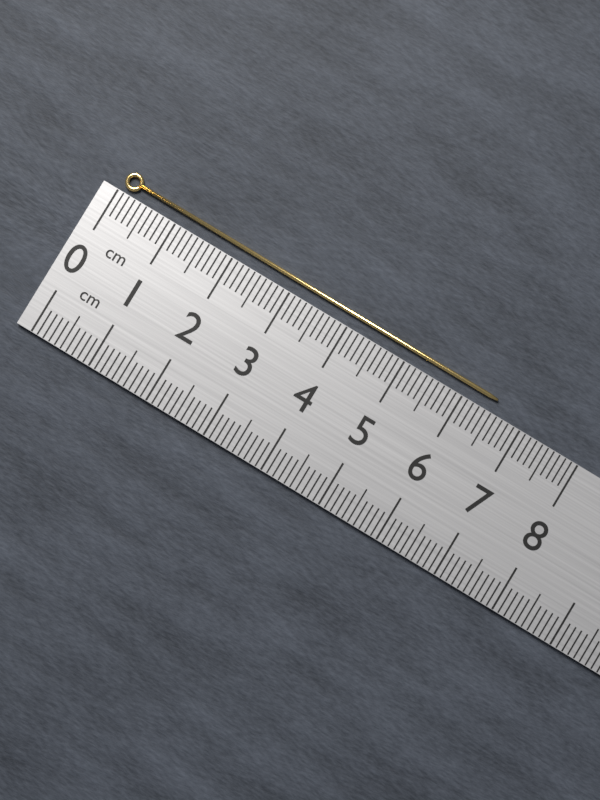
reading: 6.5 cm
